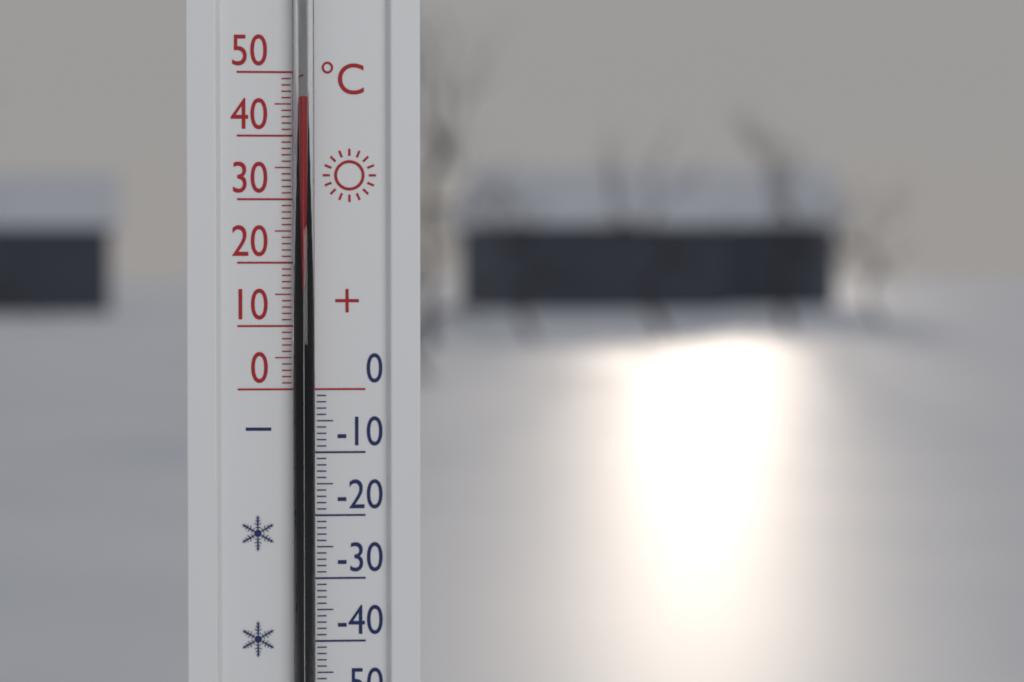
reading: 46 °C
